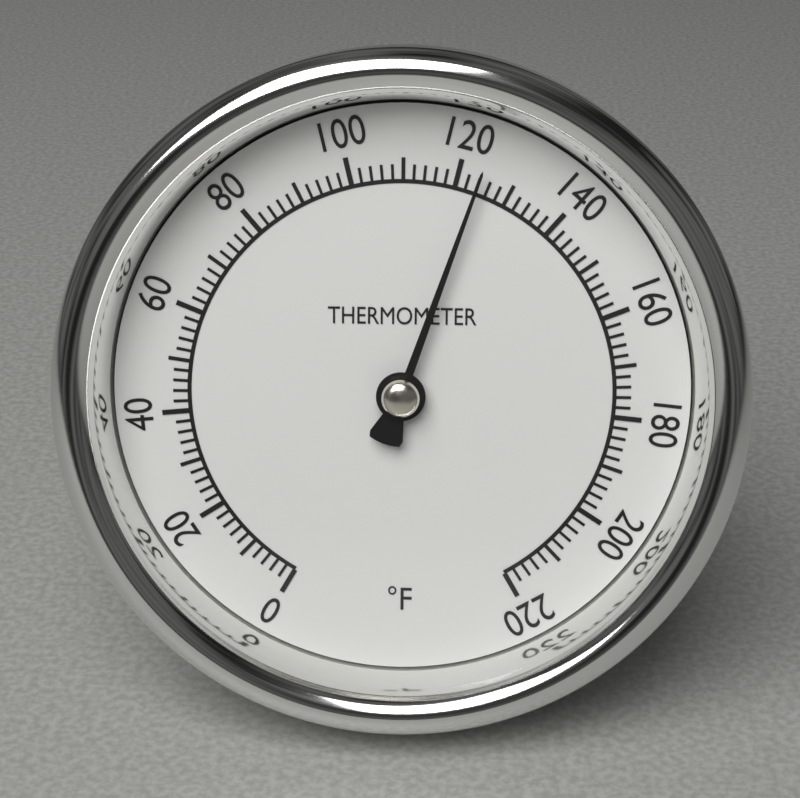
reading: 124 °F
